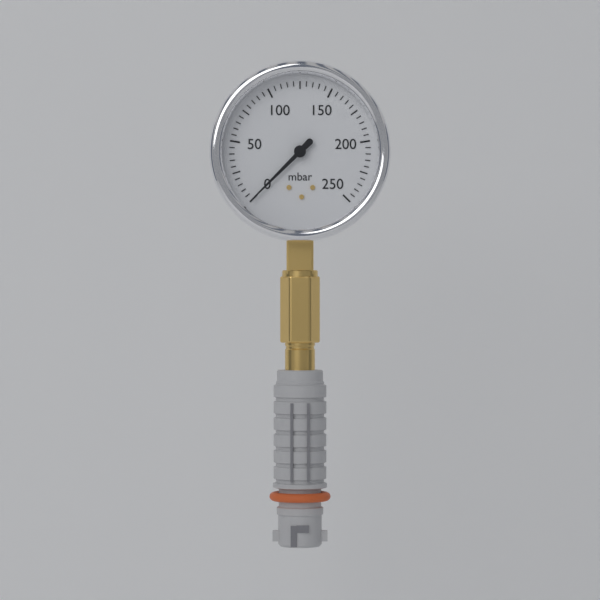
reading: 0 mbar
